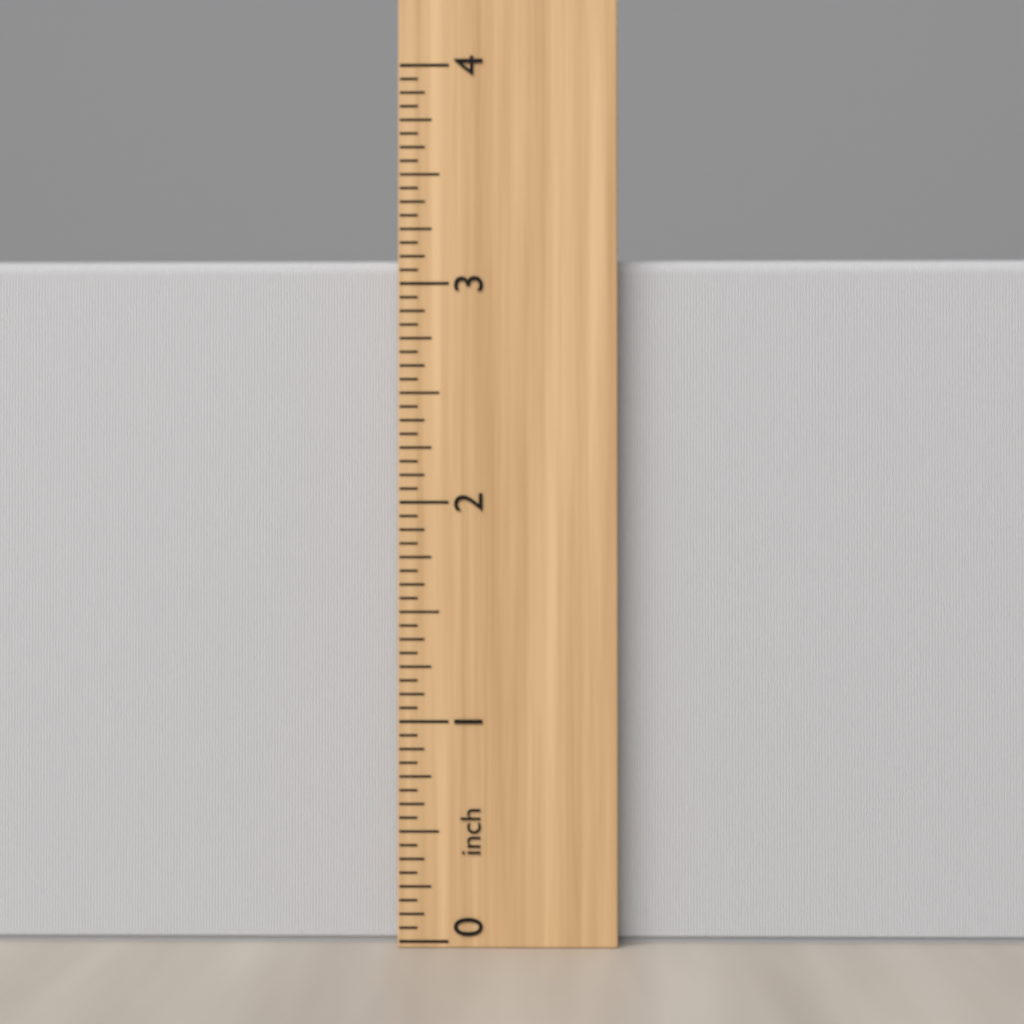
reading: 3.1250 inch
